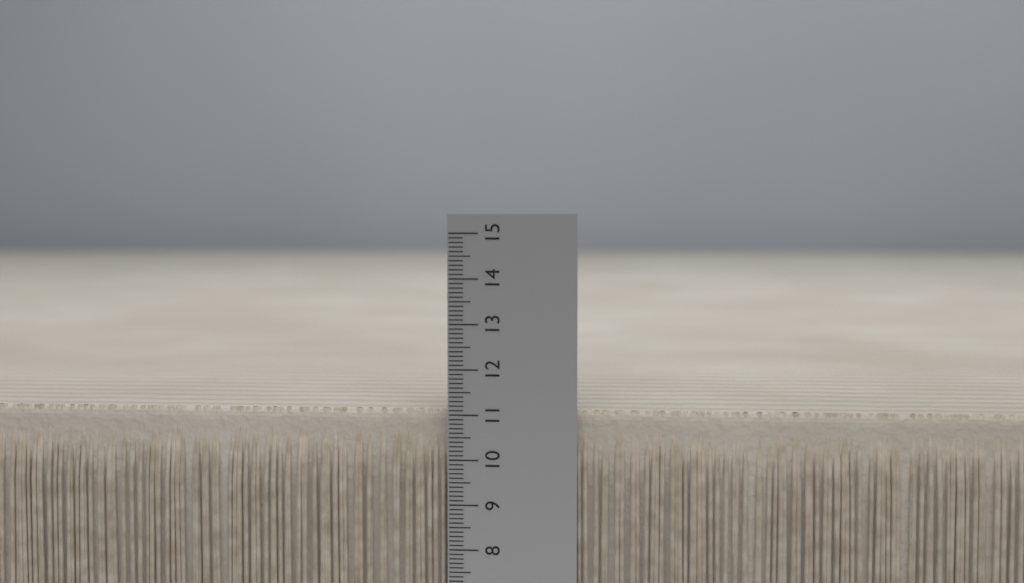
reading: 11.1 (no unit)
